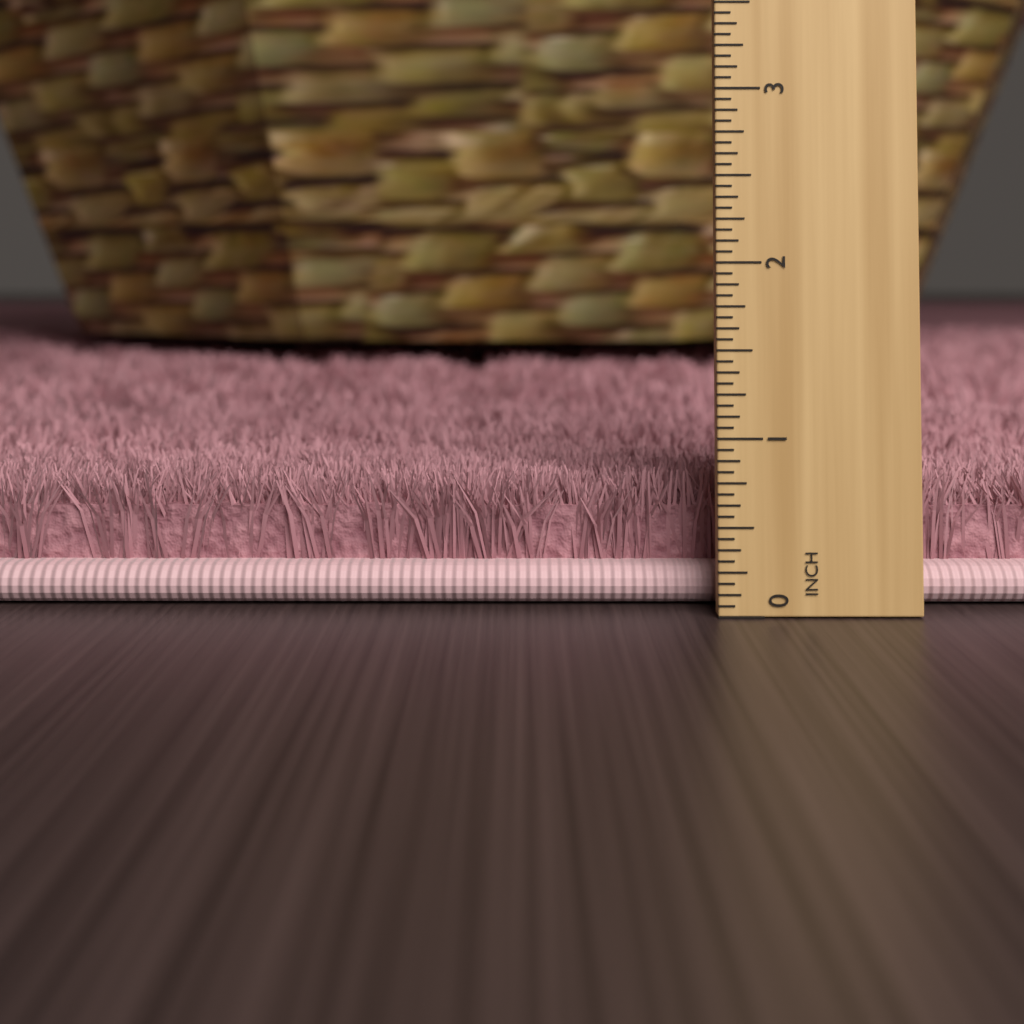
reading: 0.7500 inch
